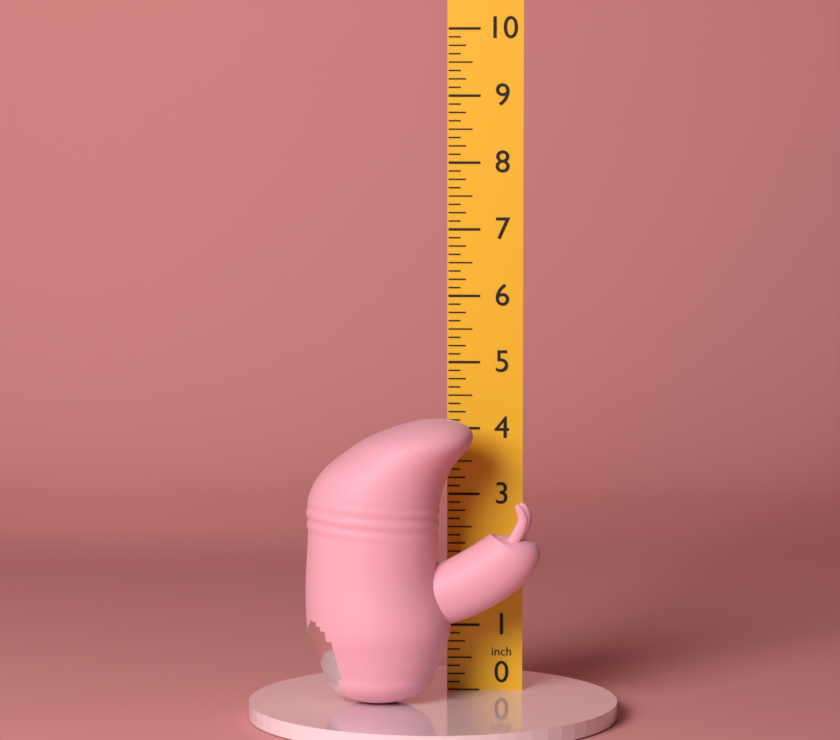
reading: 4.250 in
